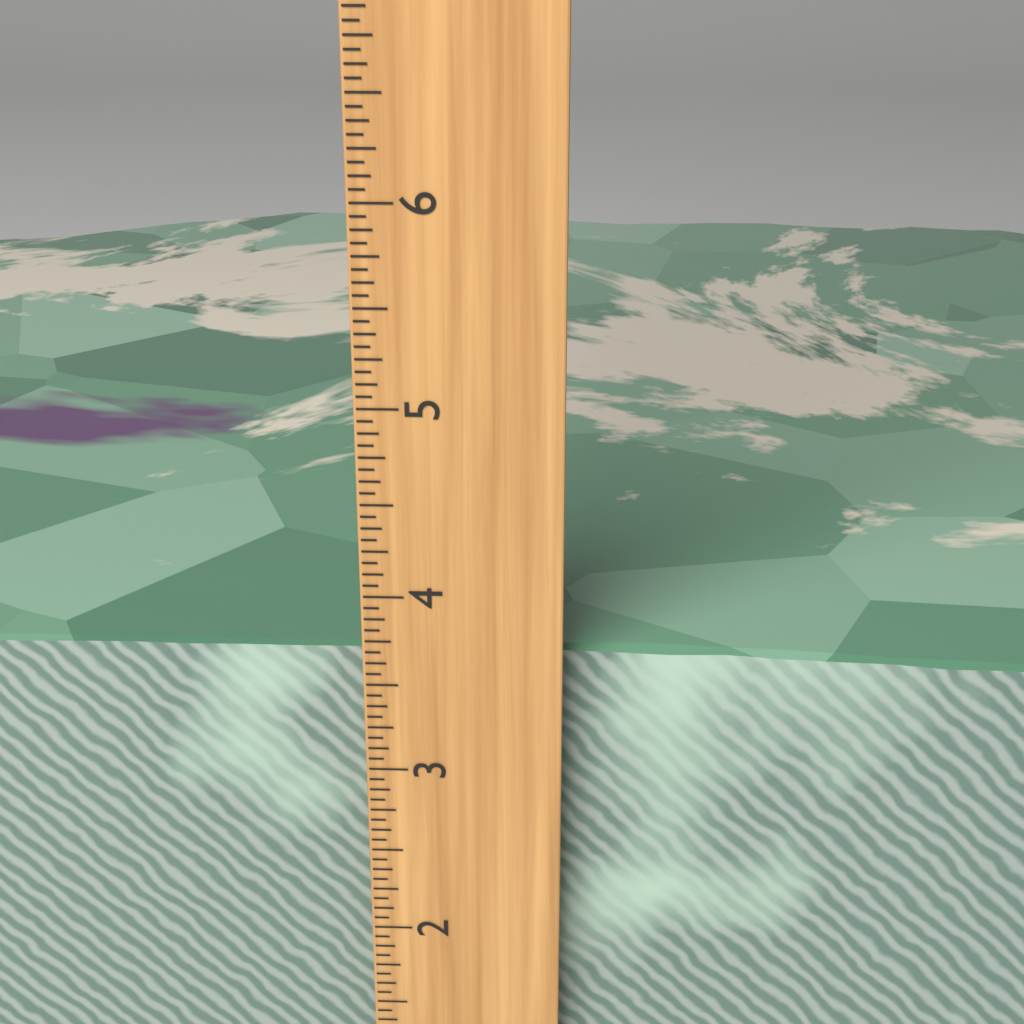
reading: 3.6250 inch
